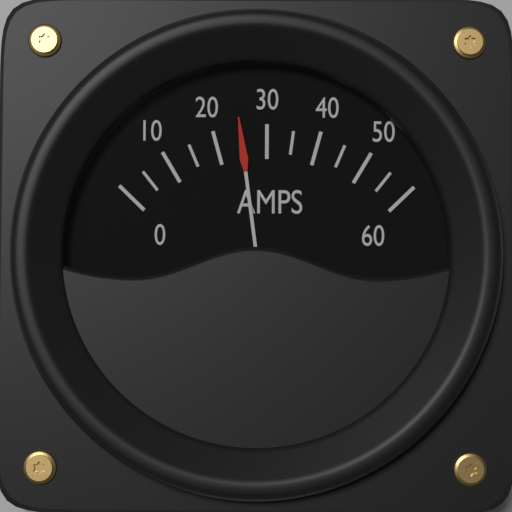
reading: 25 A
